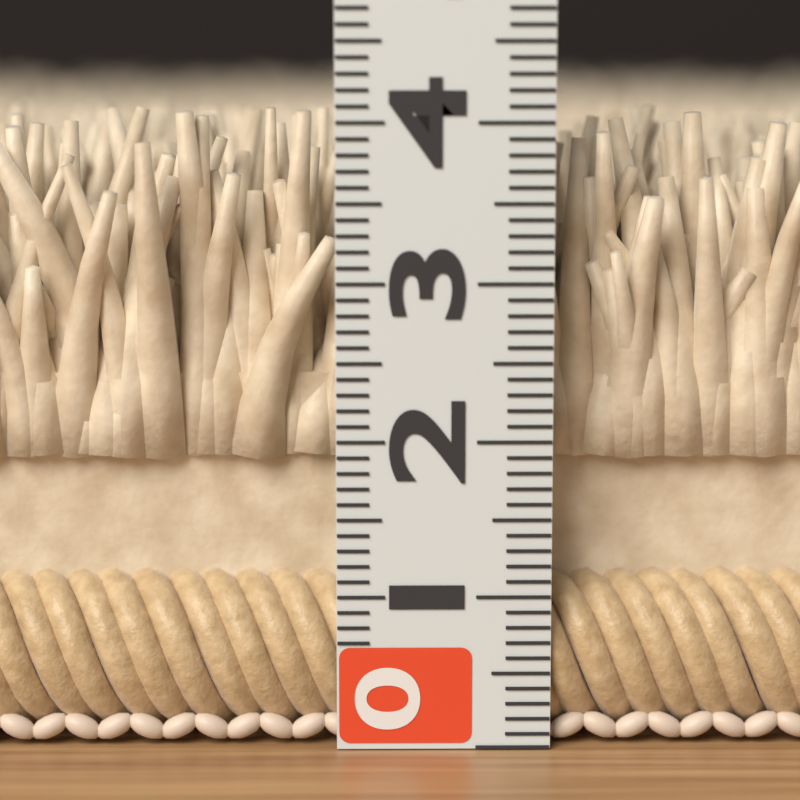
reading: 4.1 (no unit)
